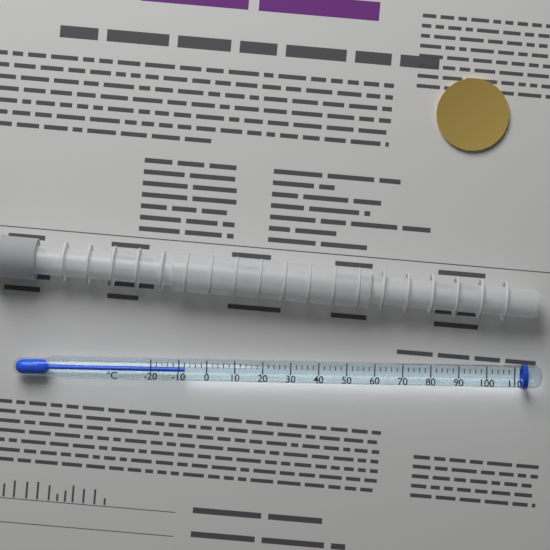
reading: -8 °C
